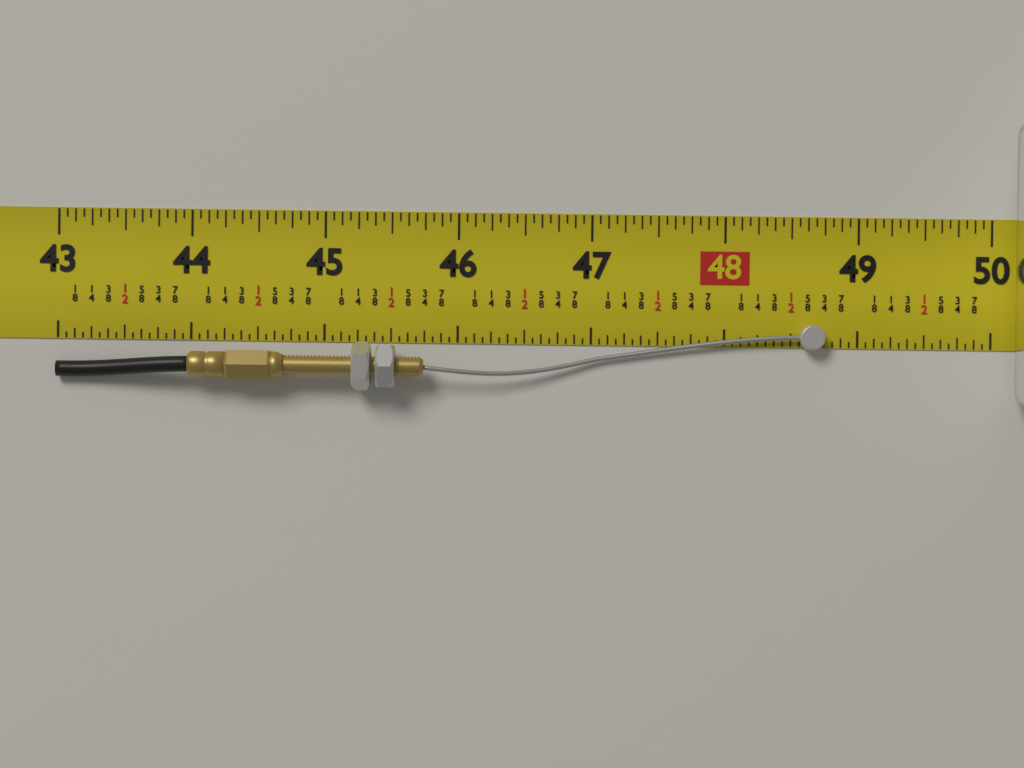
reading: 48.7500 in
